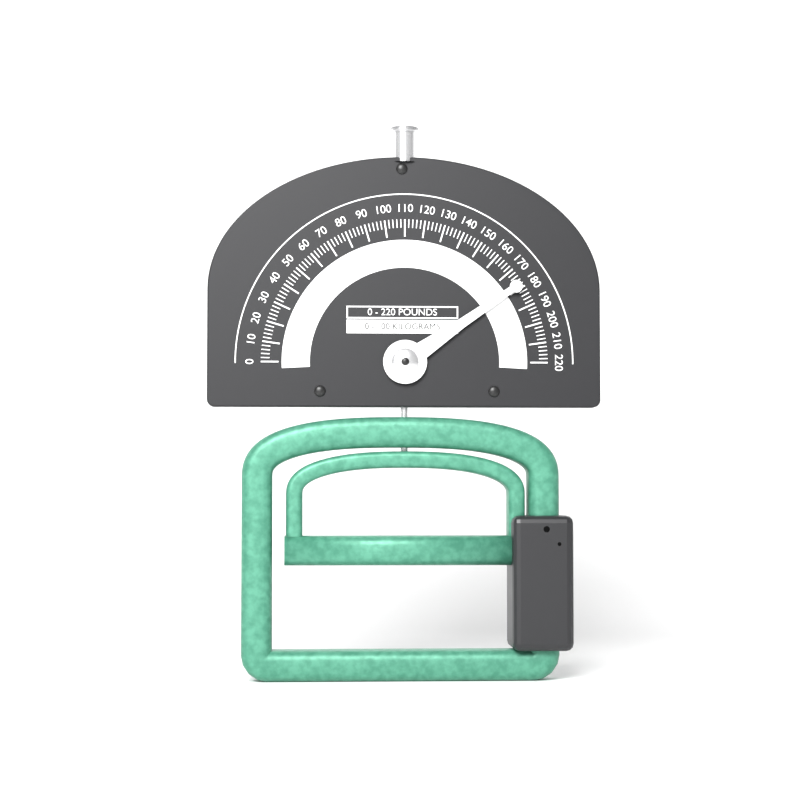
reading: 178 lb
